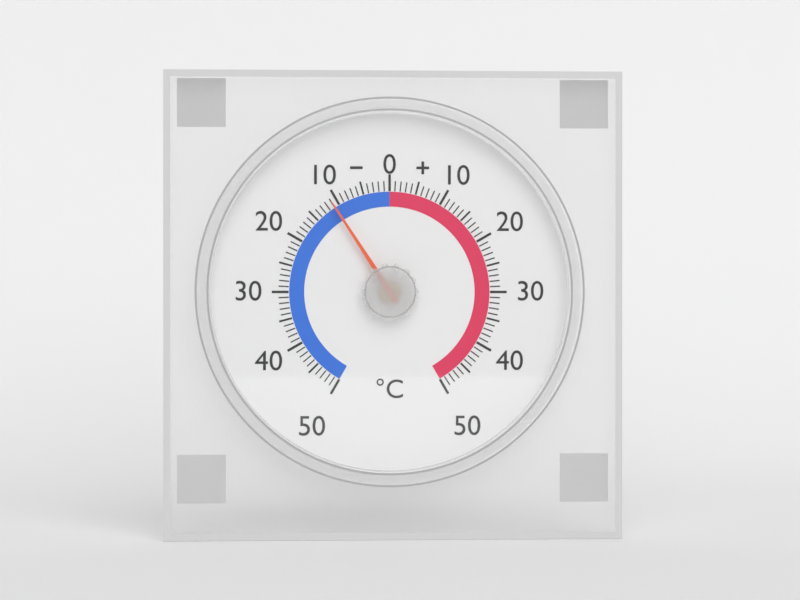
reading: -11 °C
